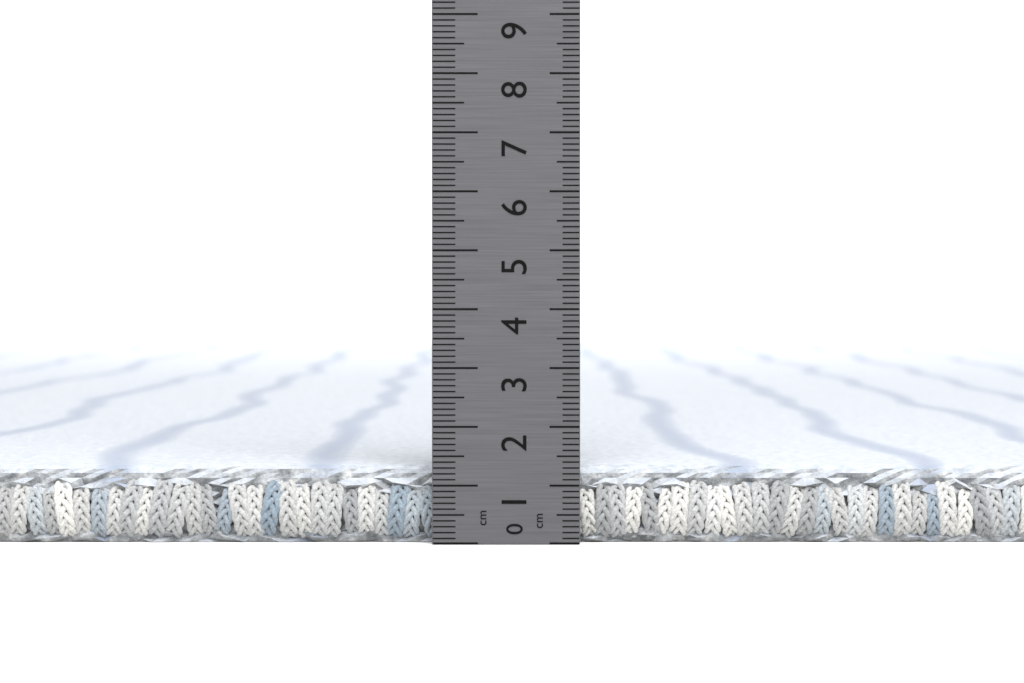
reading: 1.3 cm
